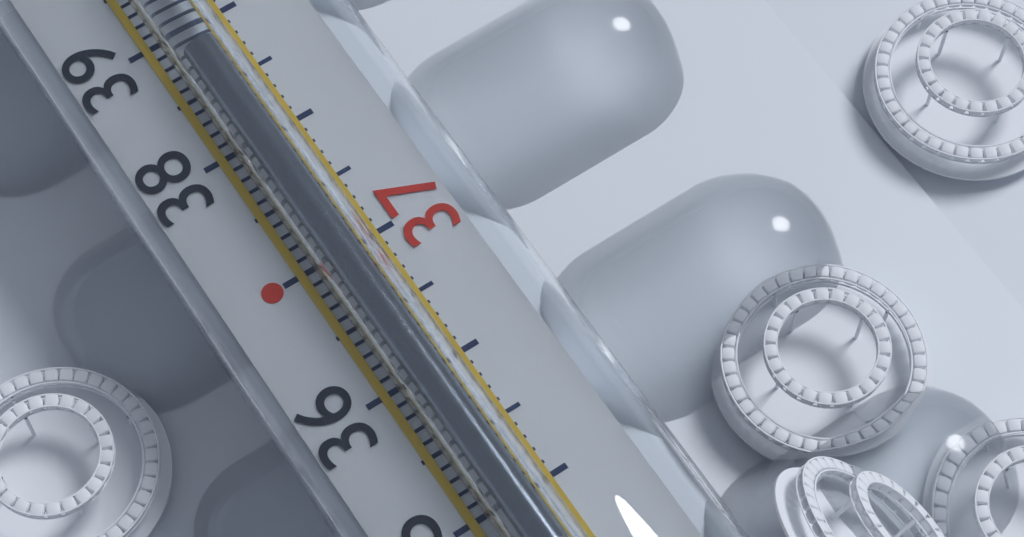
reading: 38.7 °C
